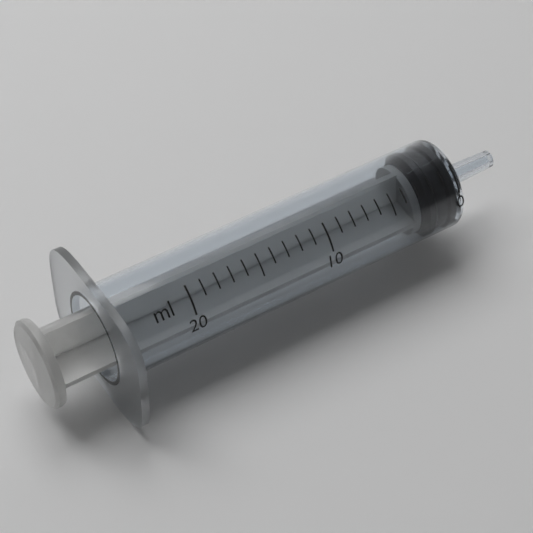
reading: 0 ml
